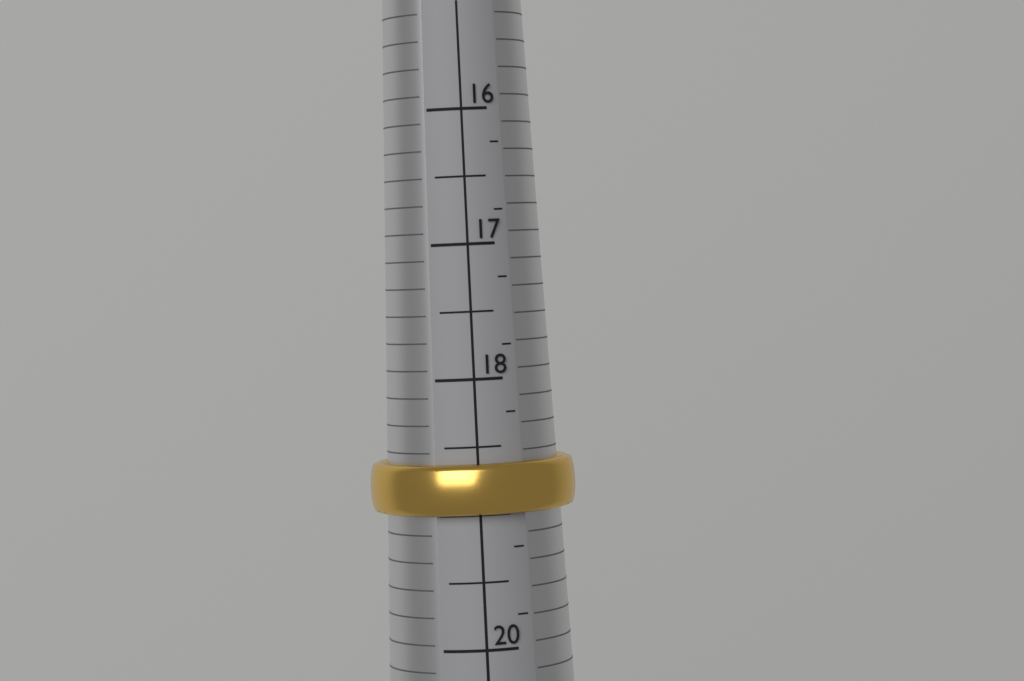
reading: 19.00 (no unit)
